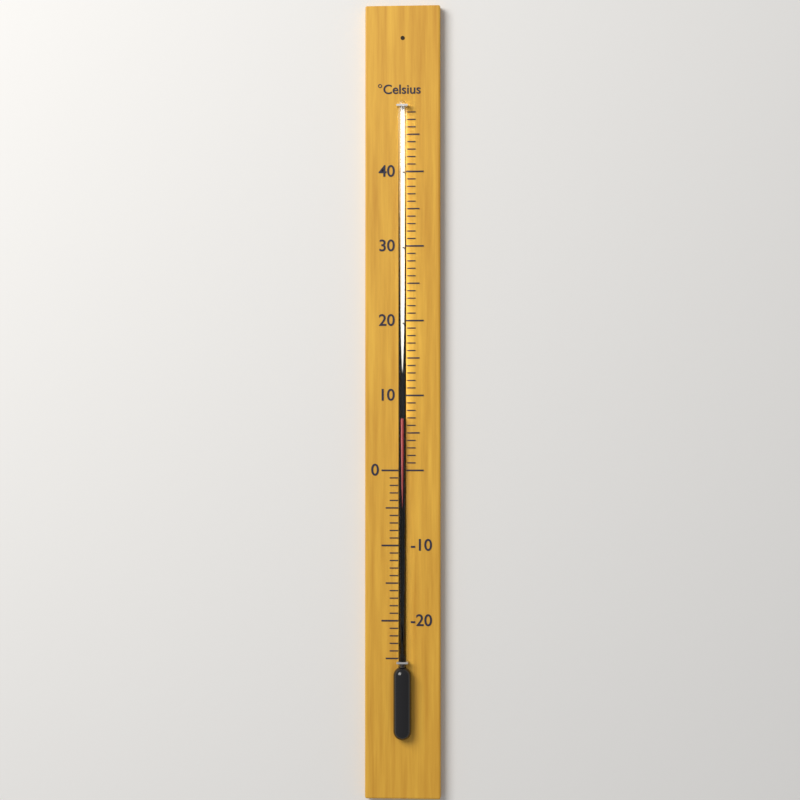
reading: 7 °C
